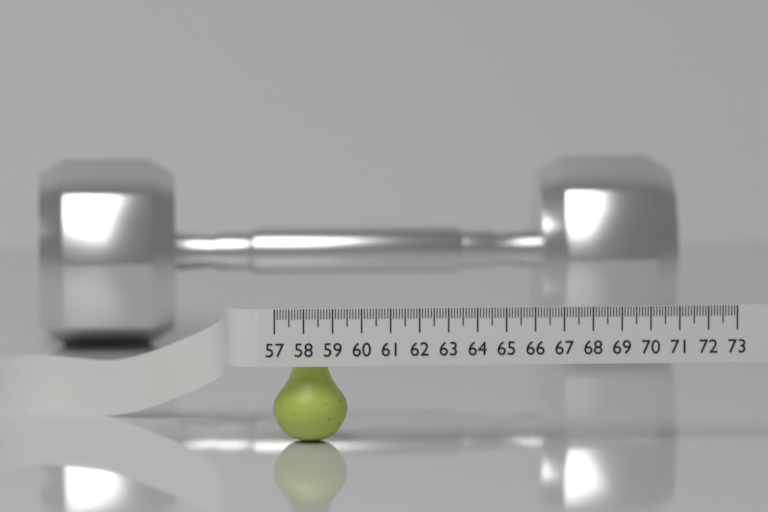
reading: 59.6 (no unit)
